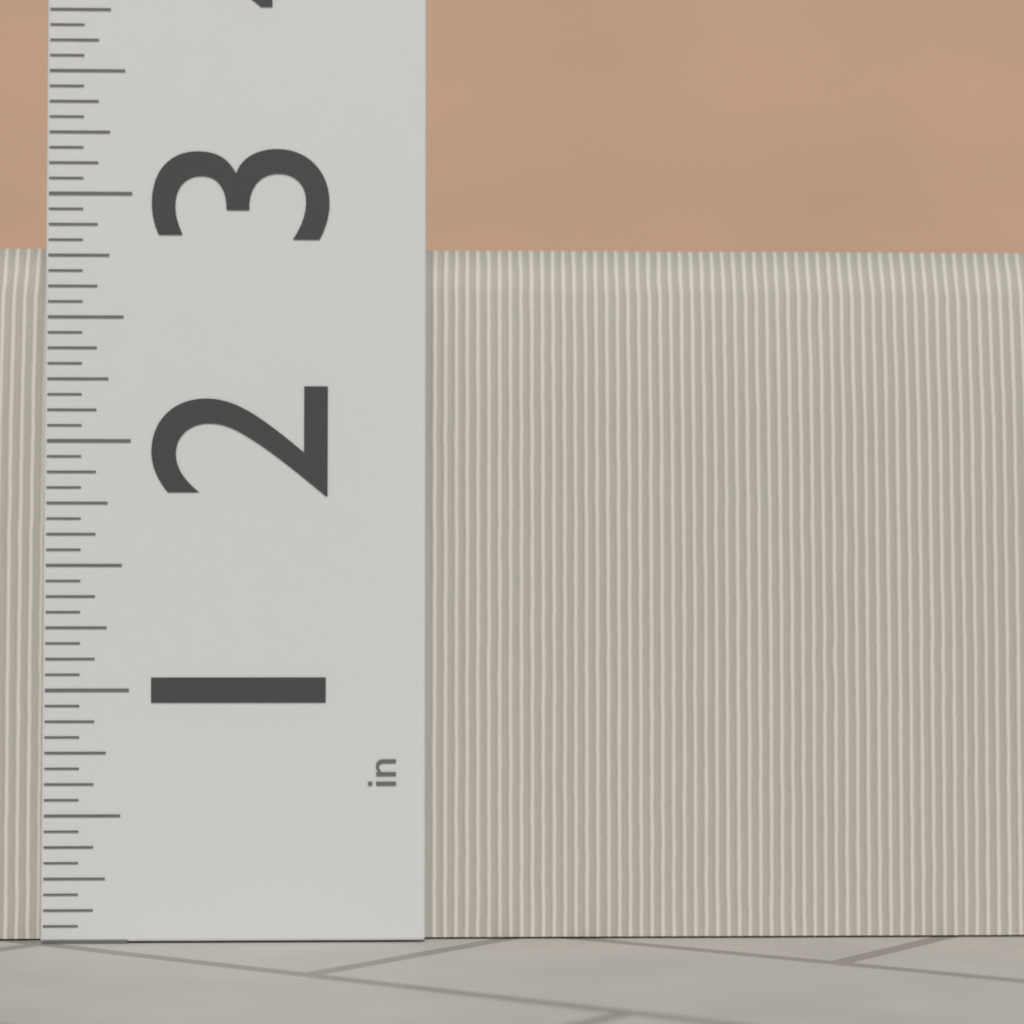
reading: 2.8125 in
